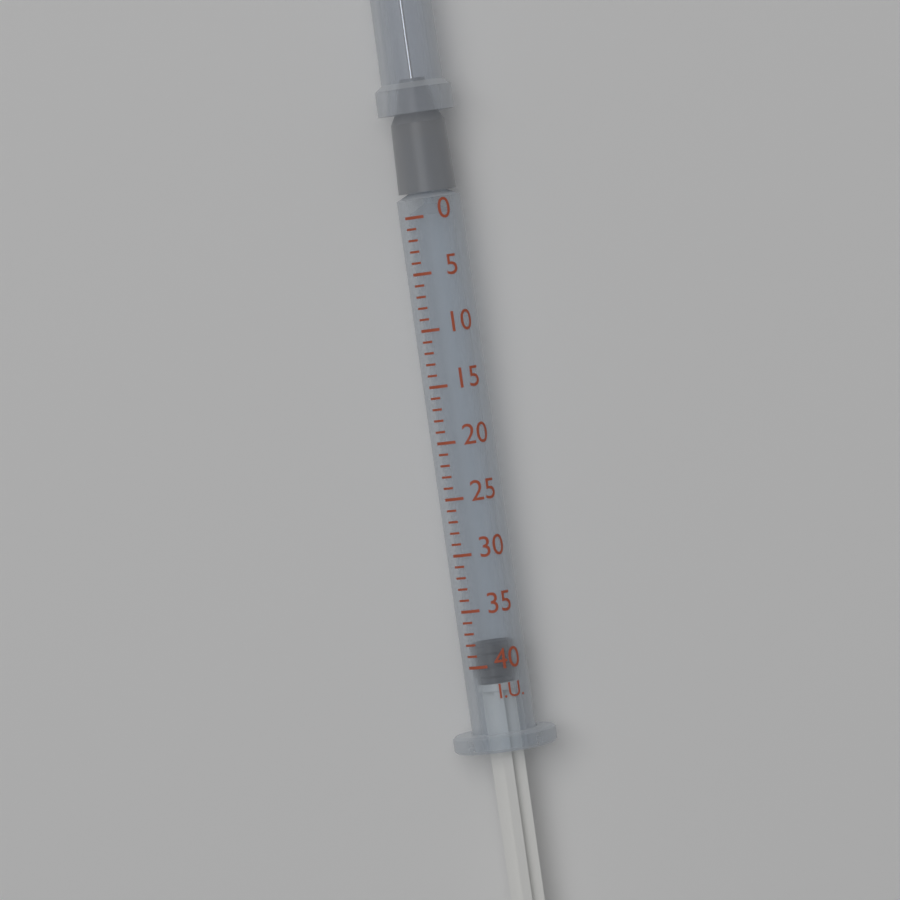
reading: 38 I.U.
